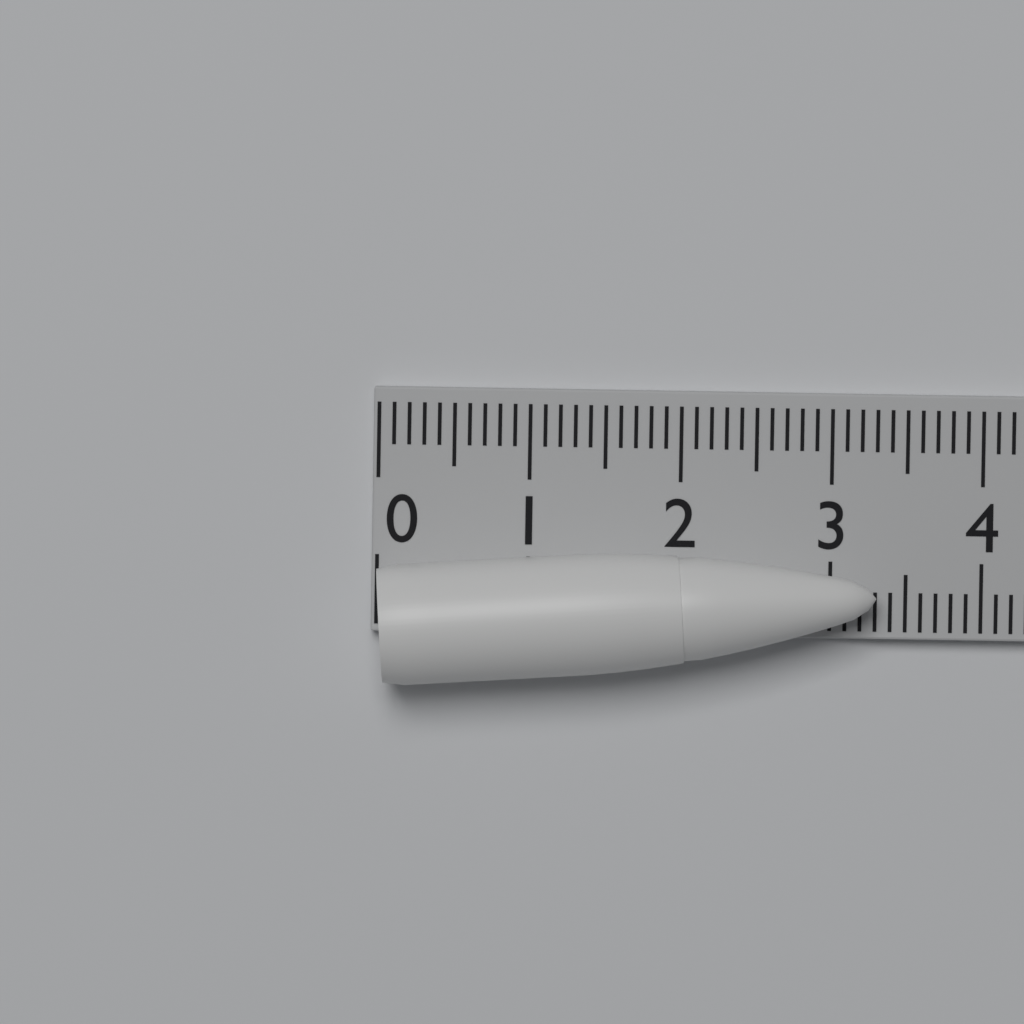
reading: 3.3 (no unit)
